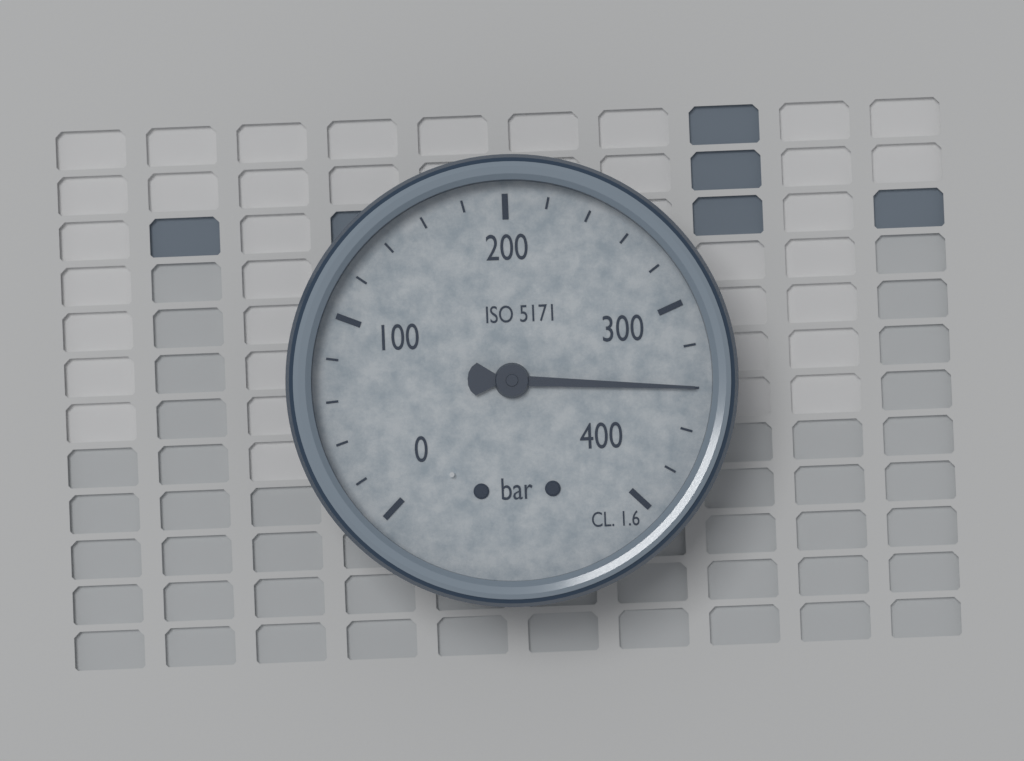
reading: 340 bar
